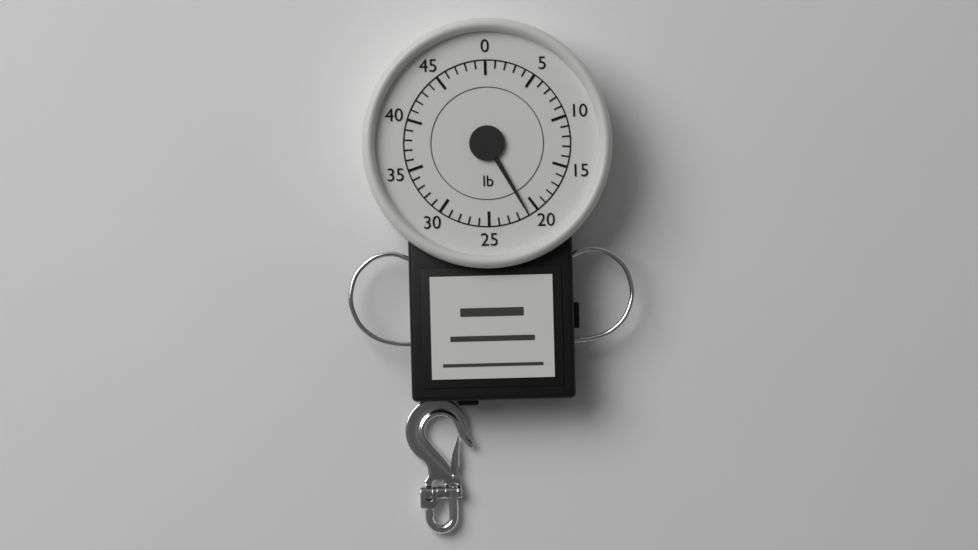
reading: 21 lb
